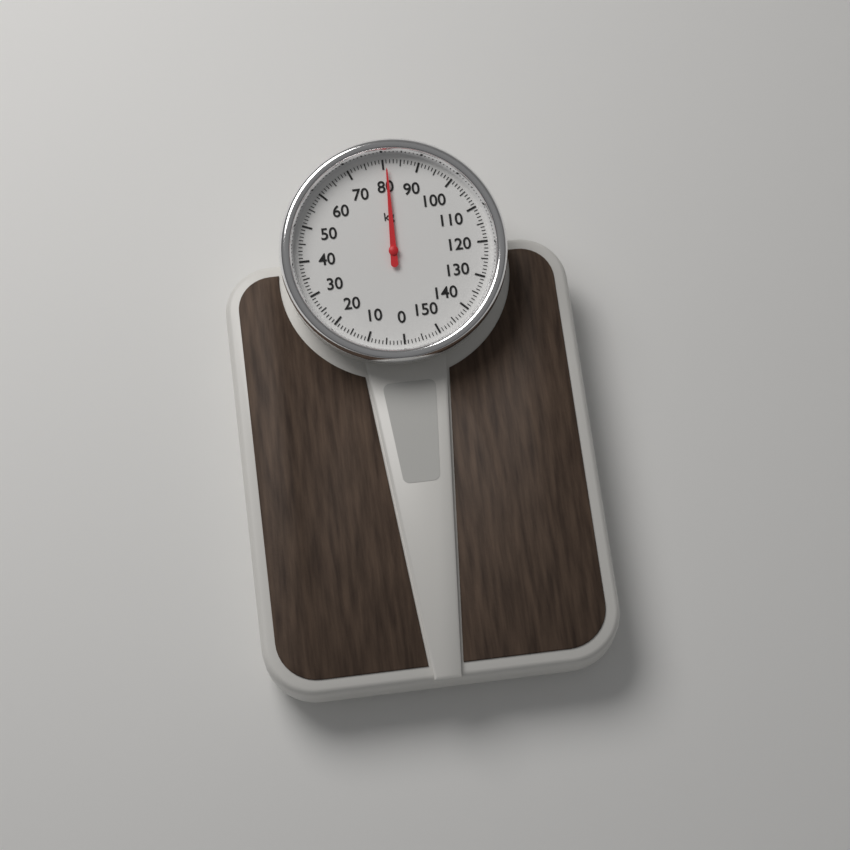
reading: 81 kg
